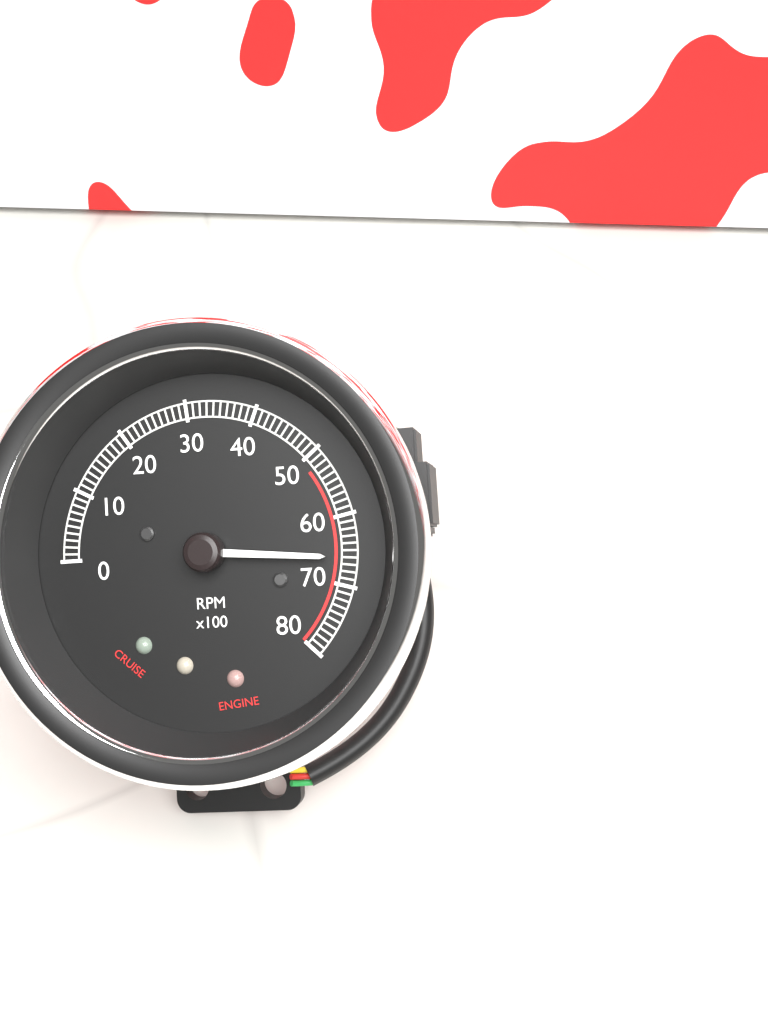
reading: 6600 RPM
